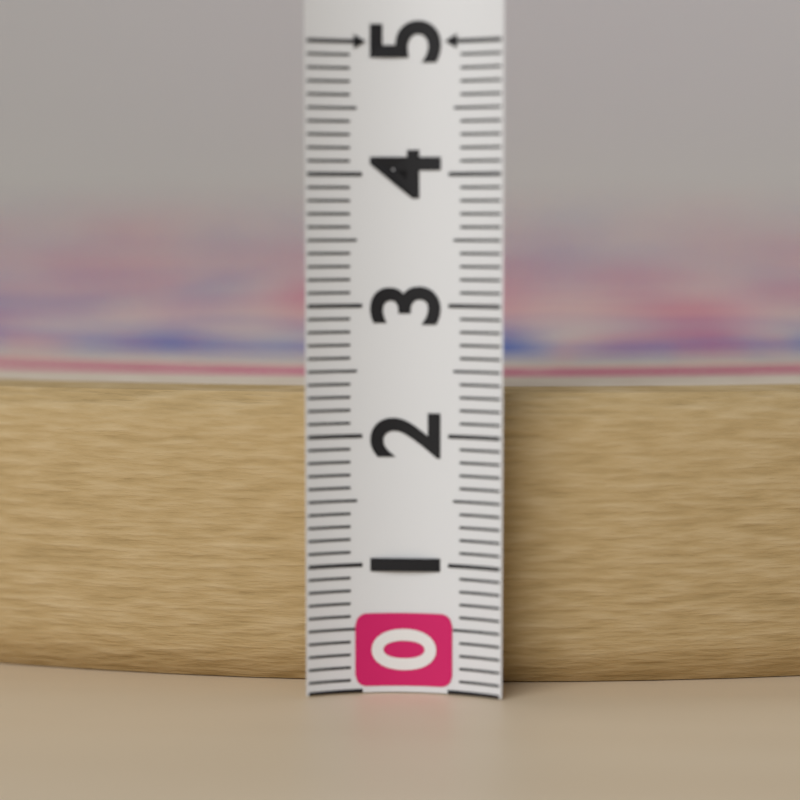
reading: 2.3 (no unit)
